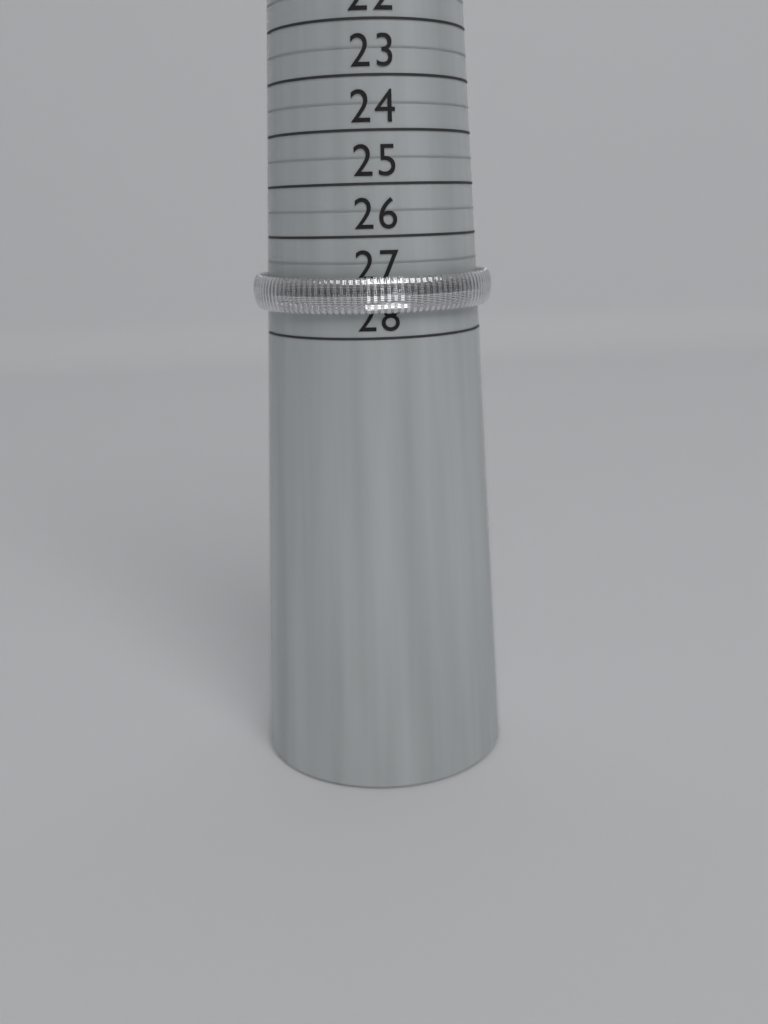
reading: 27.5 (no unit)
